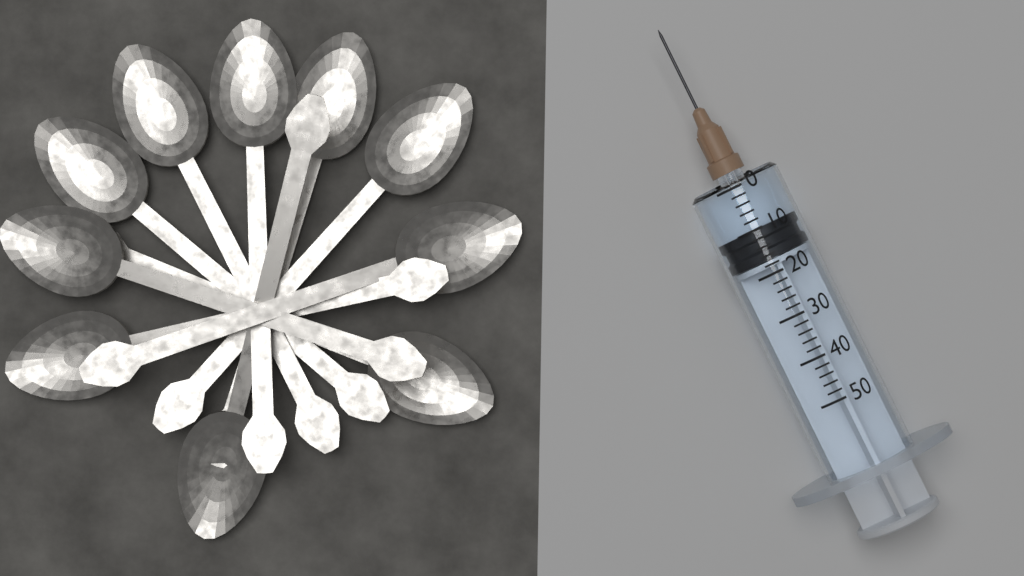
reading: 10 (no unit)
